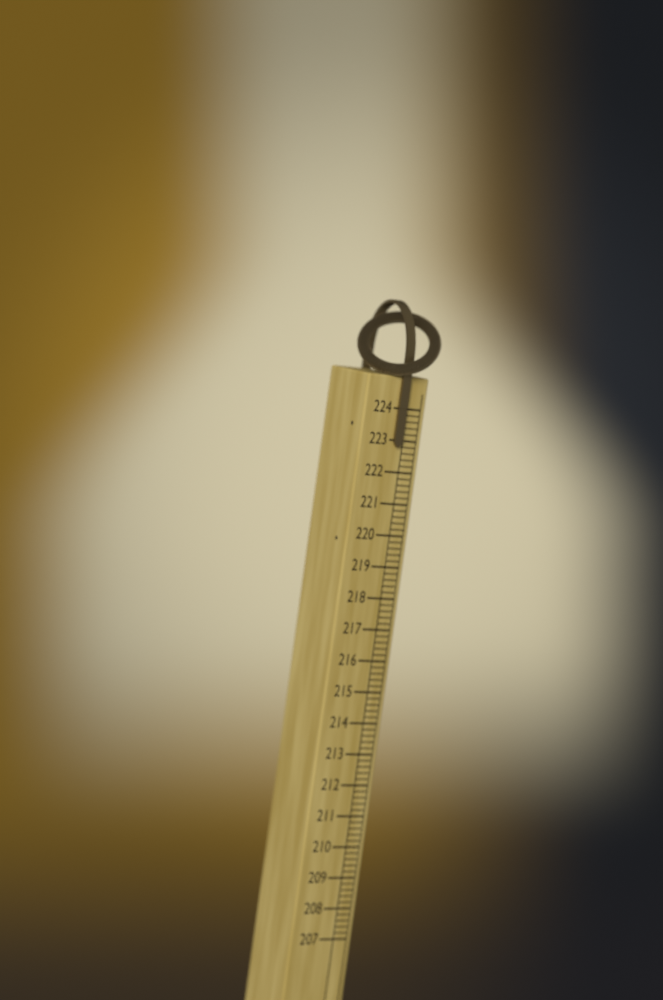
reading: 222.8 (no unit)
